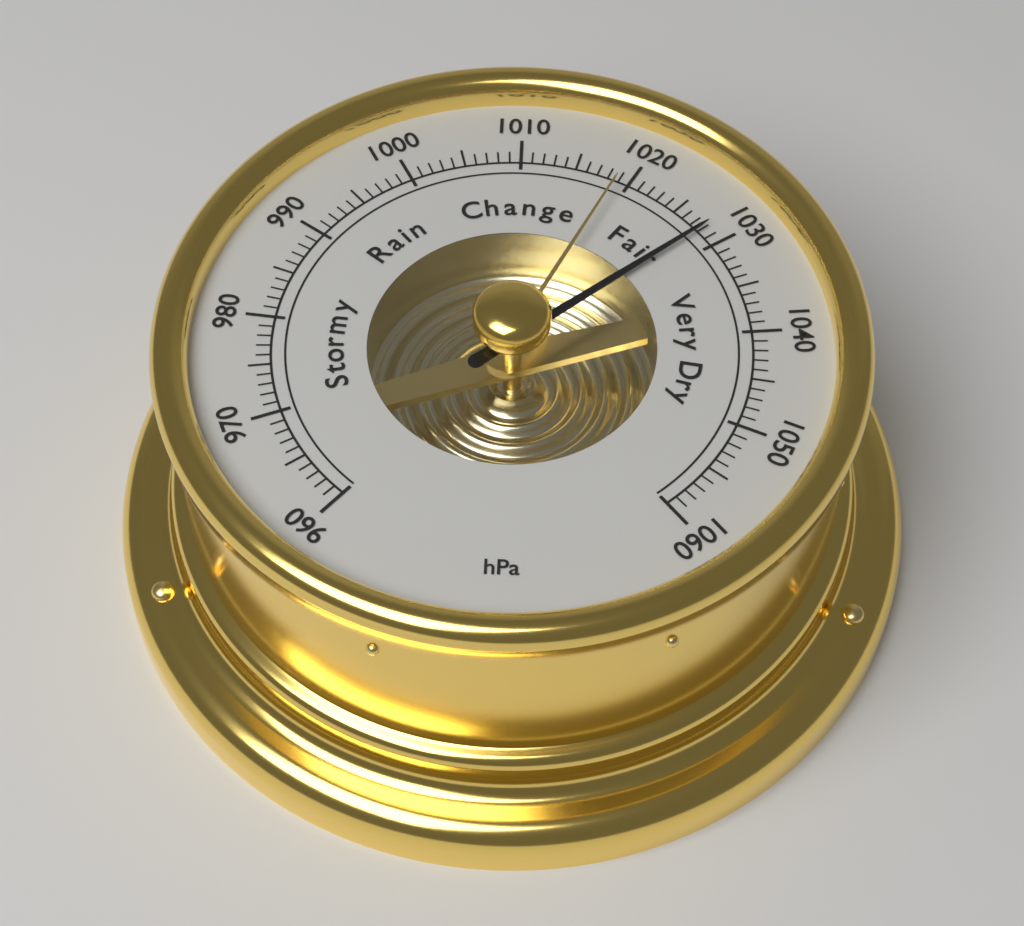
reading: 1028 hPa
